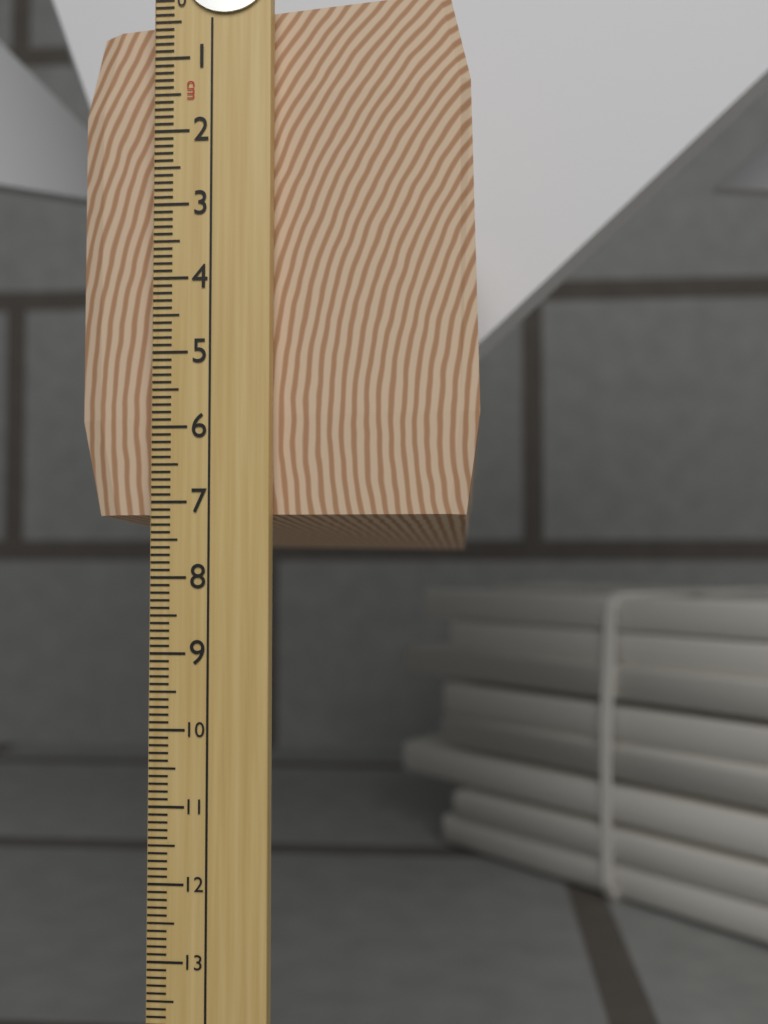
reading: 7.6 cm
